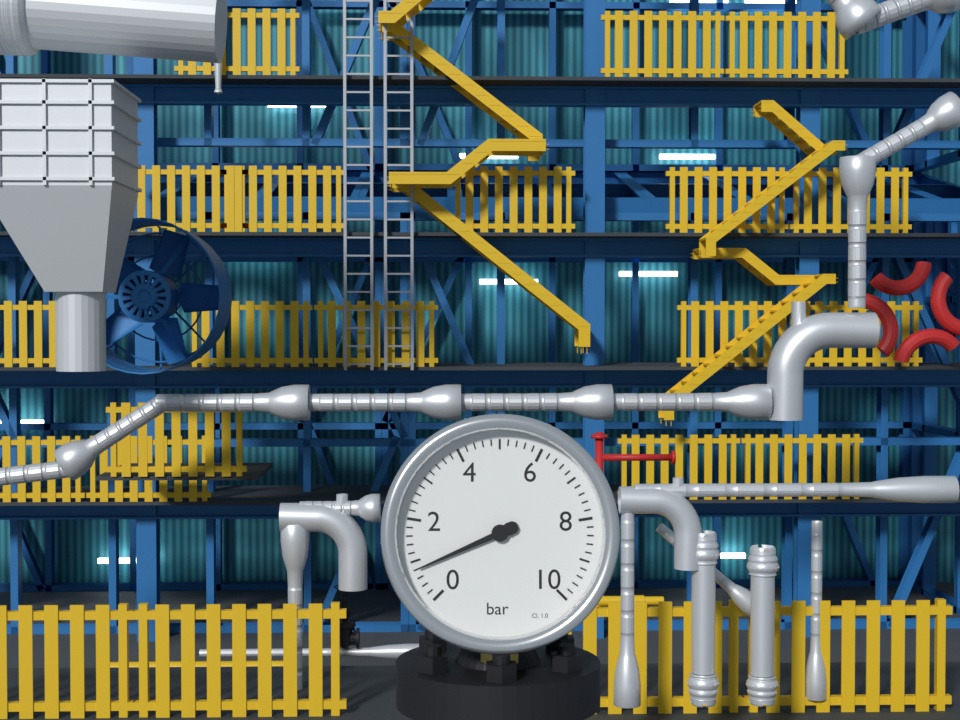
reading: 0.8 bar
